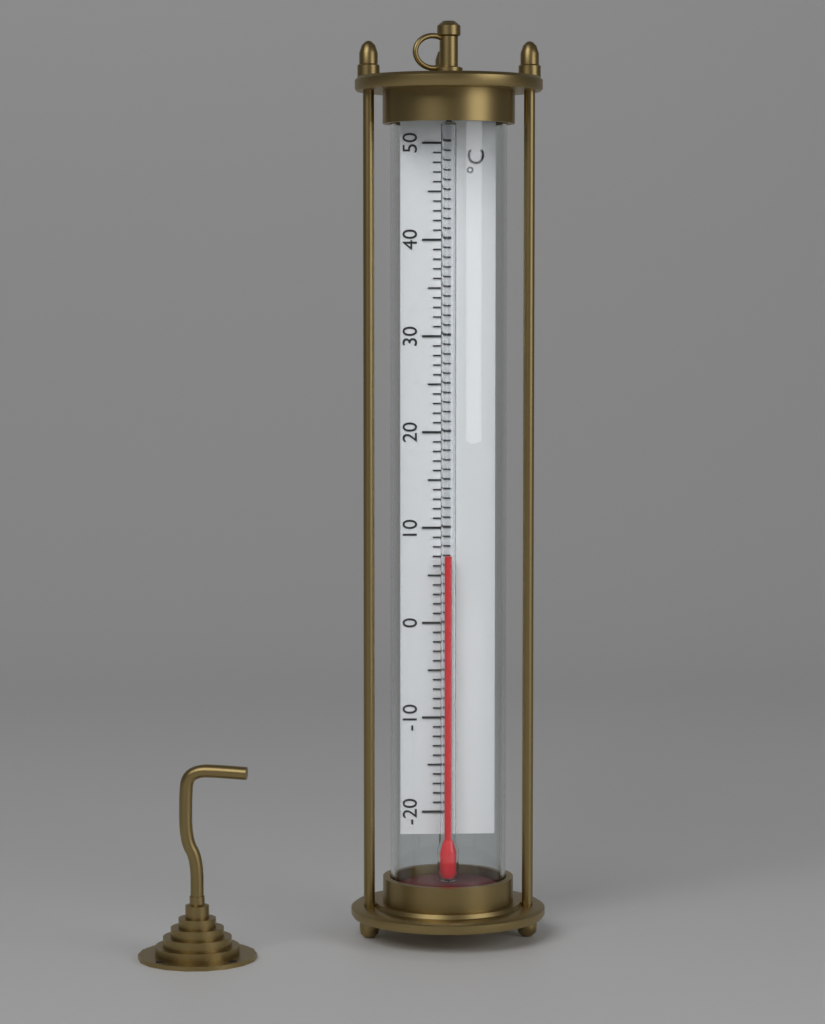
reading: 7 °C
